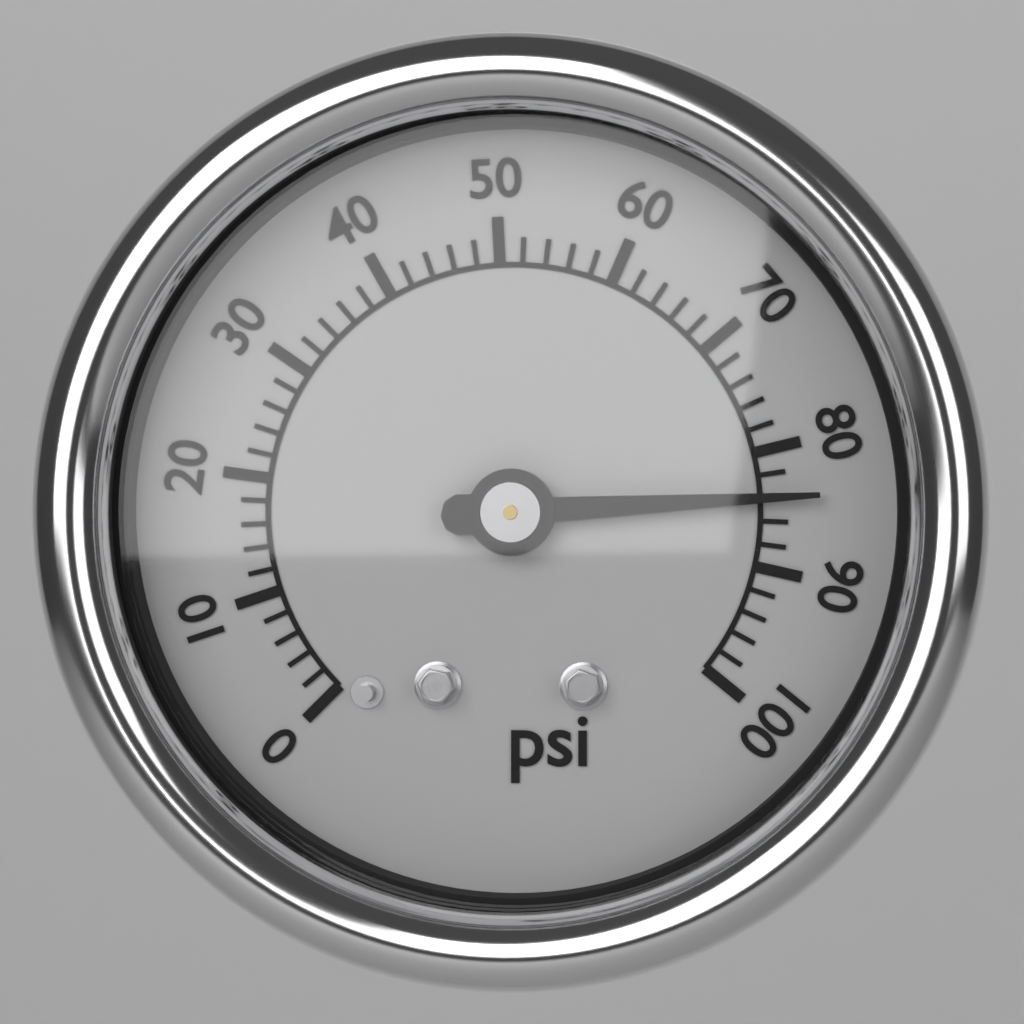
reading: 84 psi
